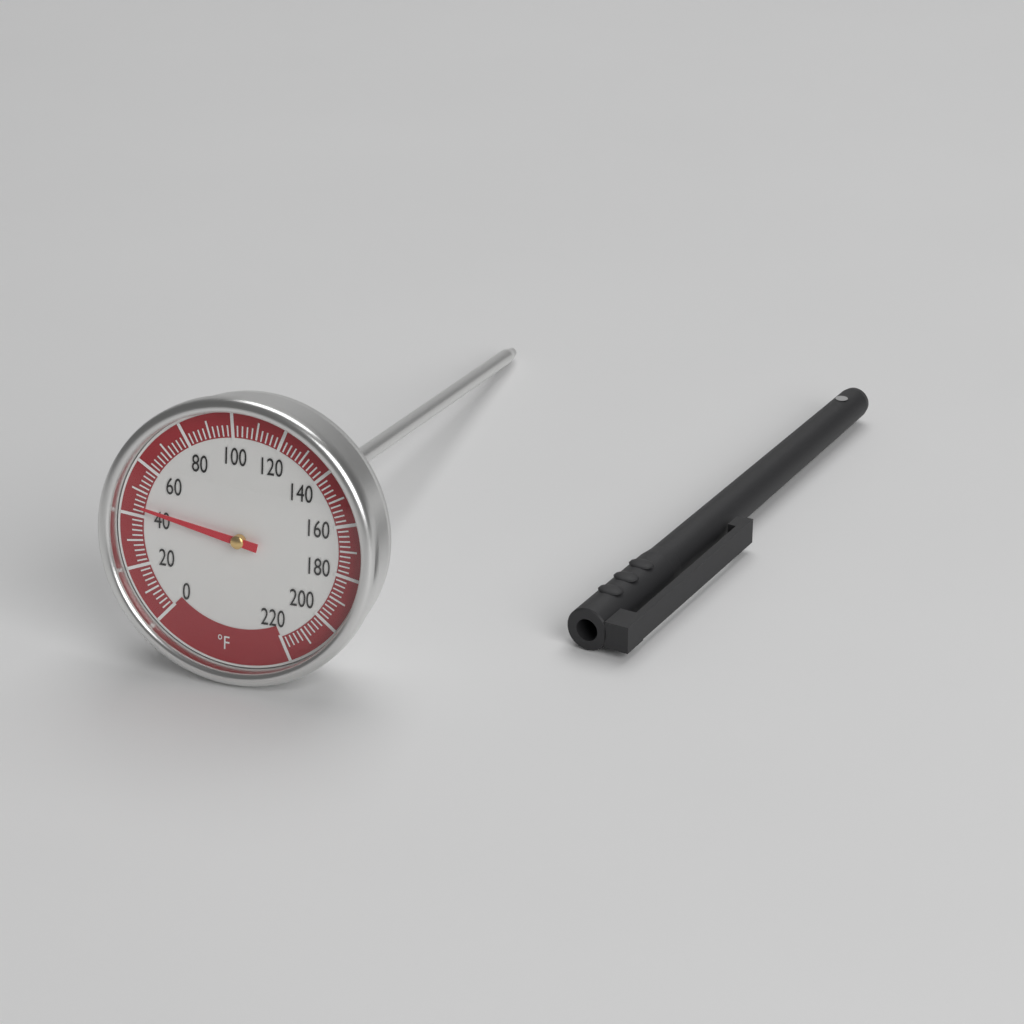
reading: 44 °F
